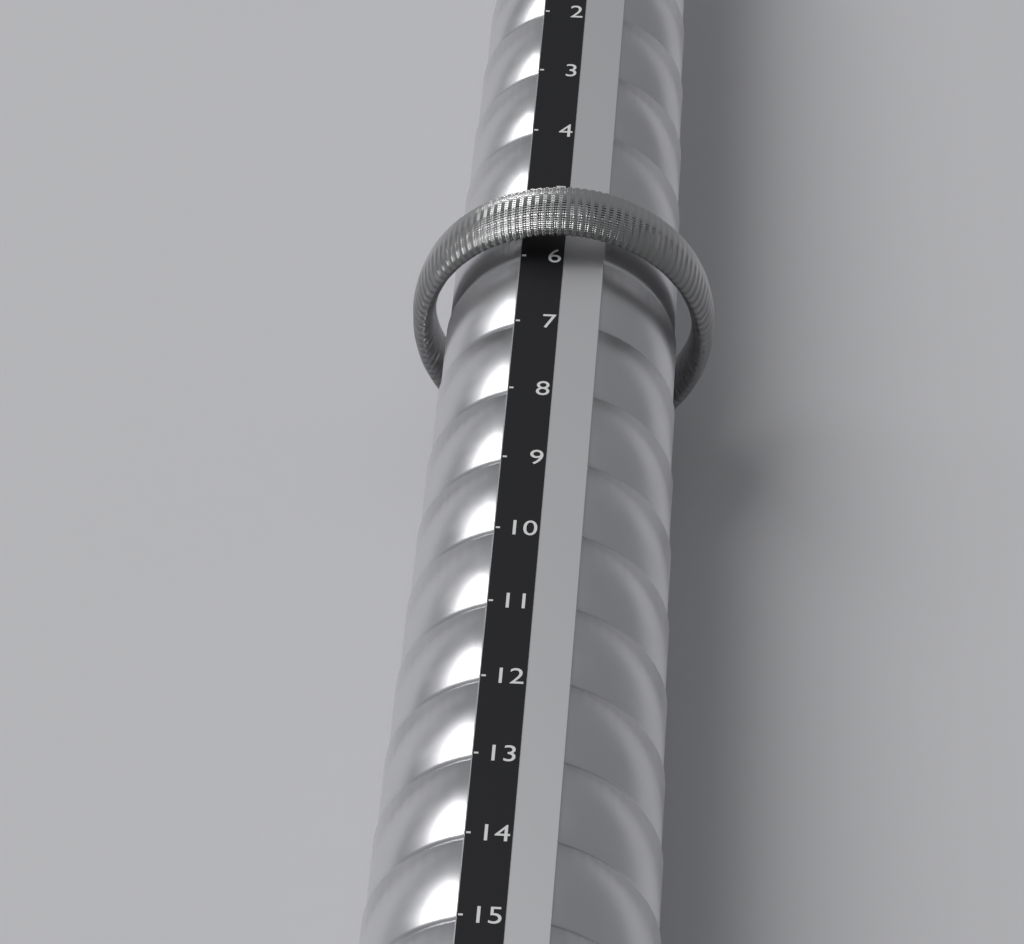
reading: 6 (no unit)
